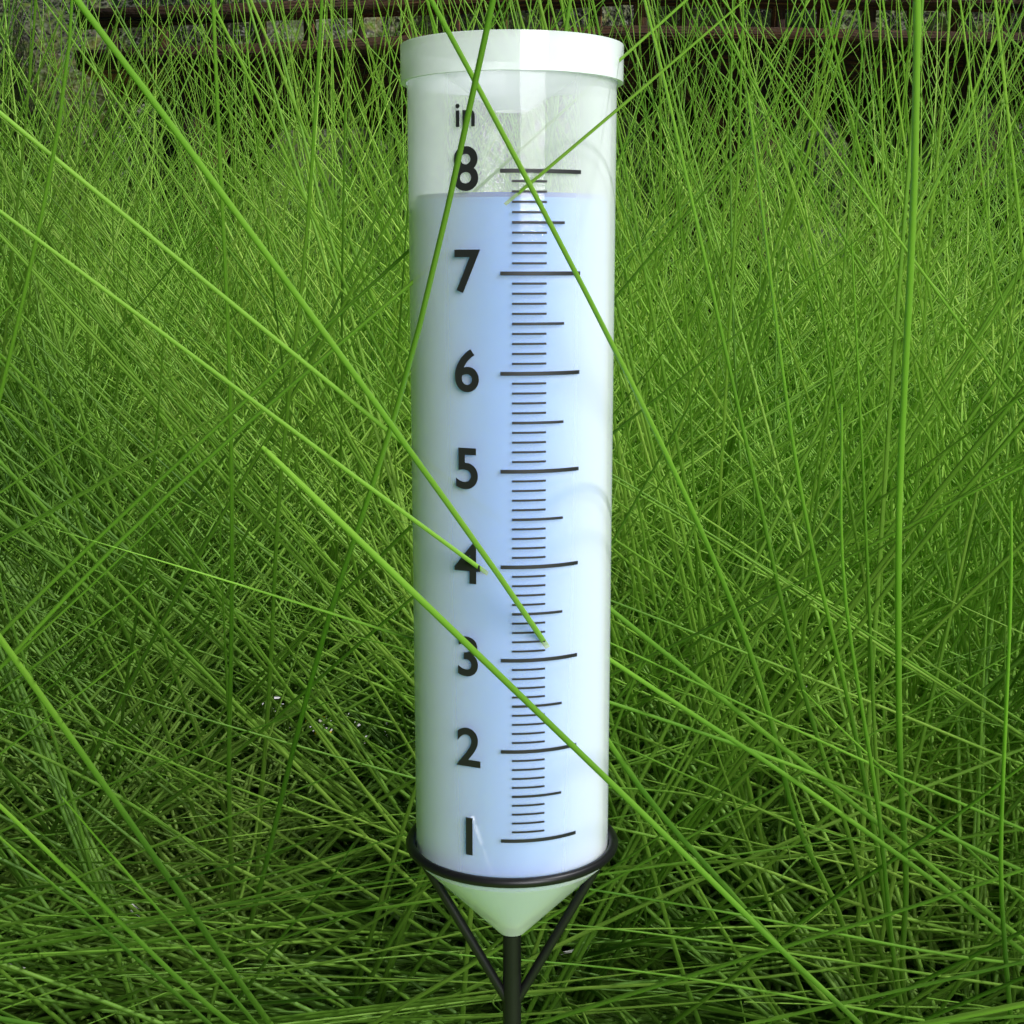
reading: 7.8 in
